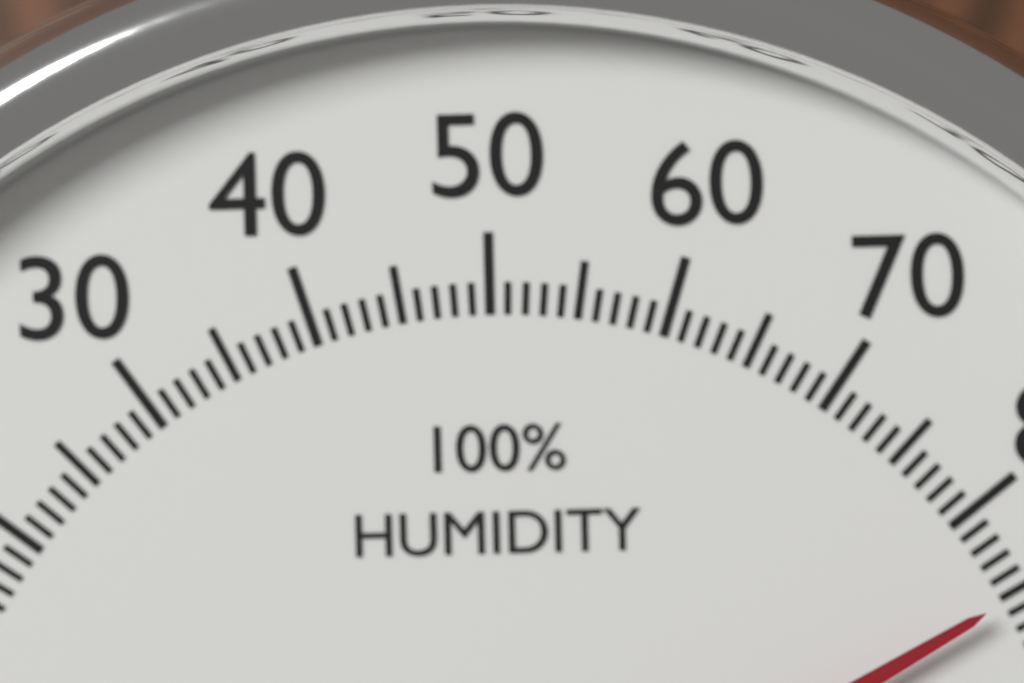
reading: 85 %
